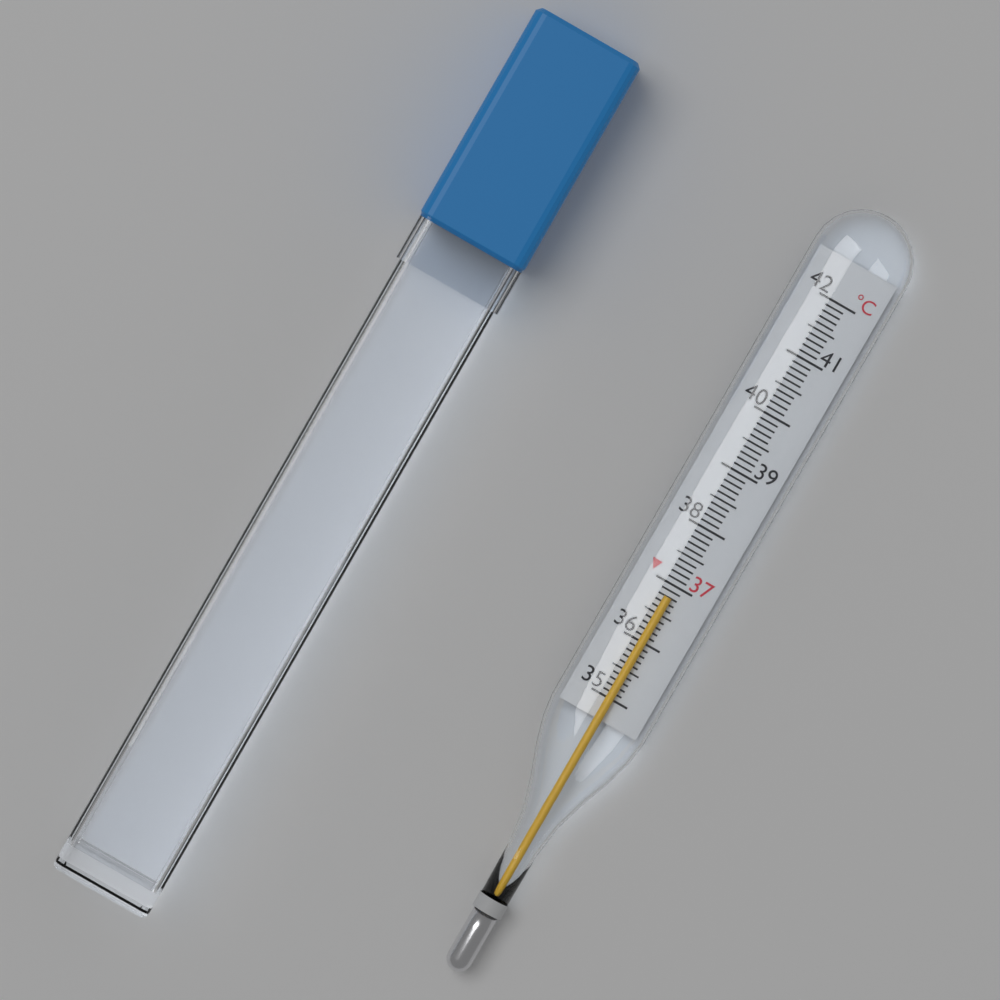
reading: 36.8 °C
